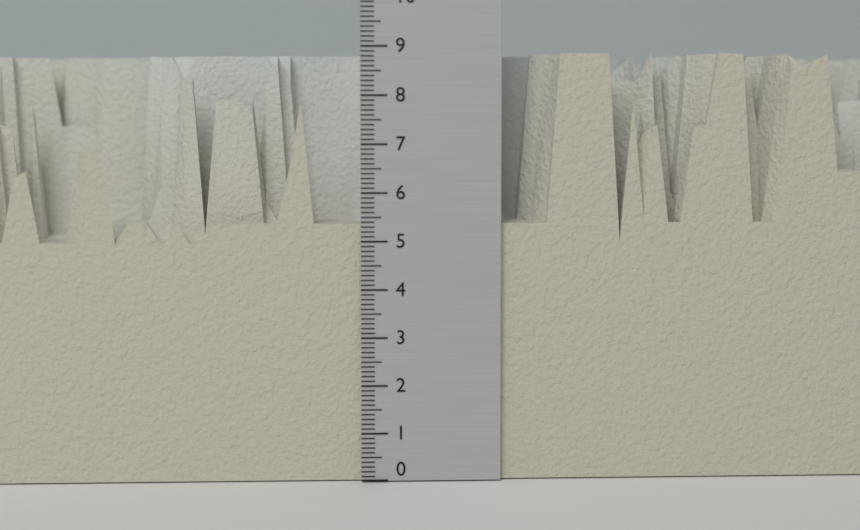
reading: 8.9 (no unit)
